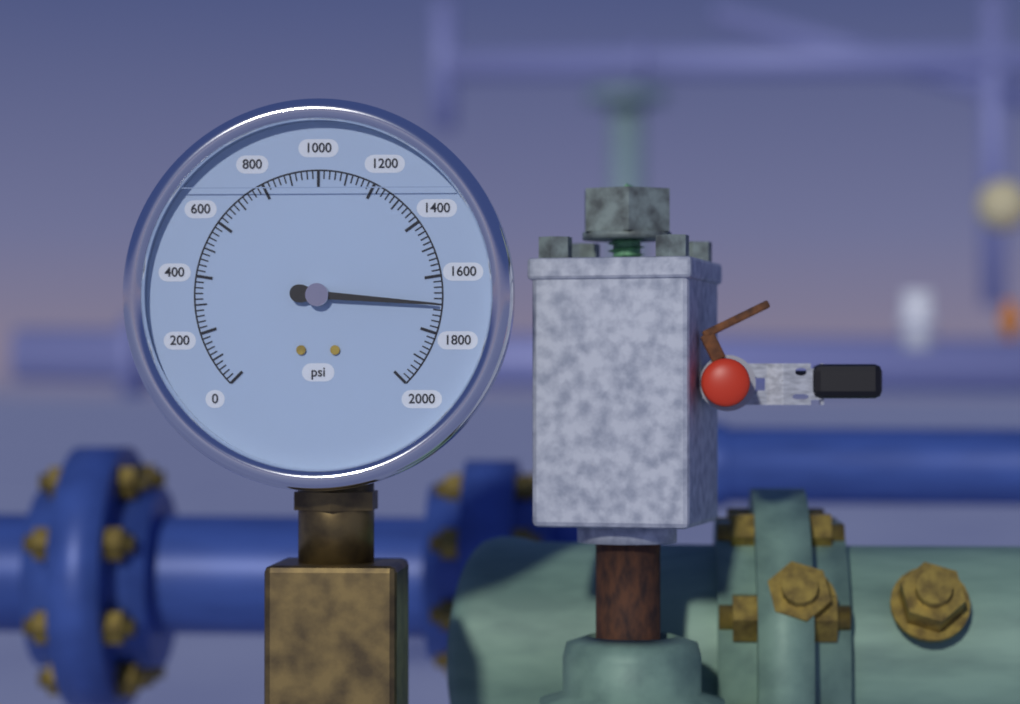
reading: 1700 psi
